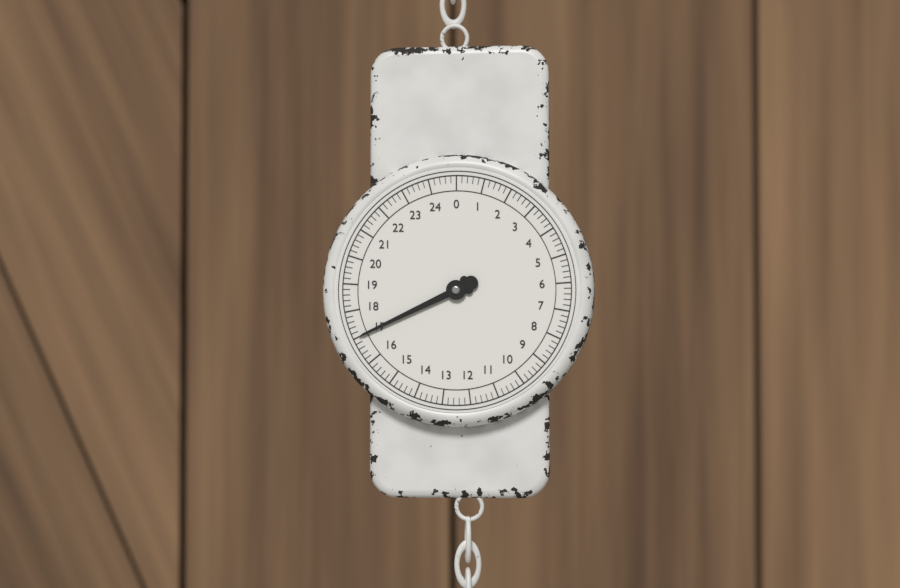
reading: 17.0 (no unit)
